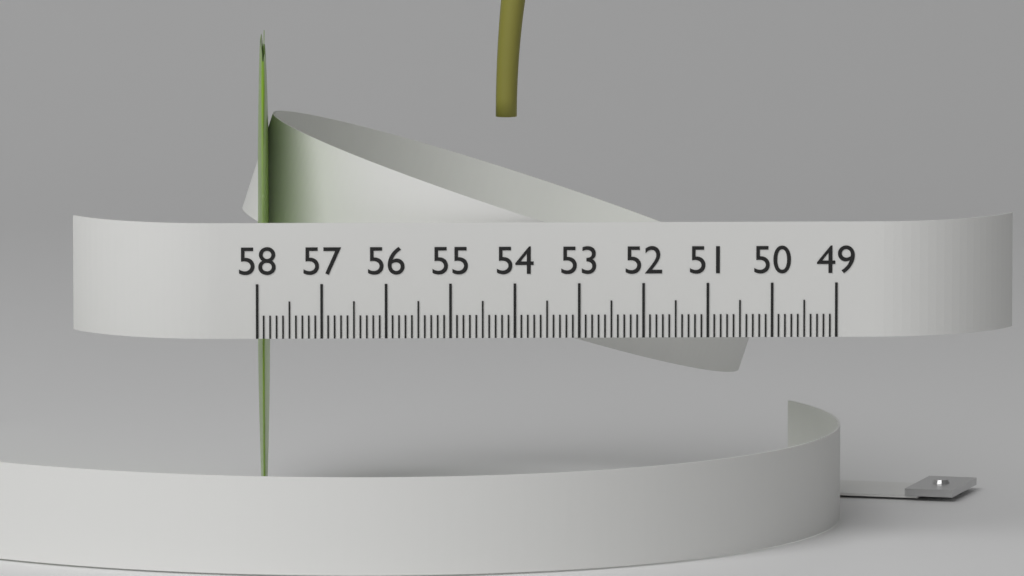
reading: 57.8 (no unit)
